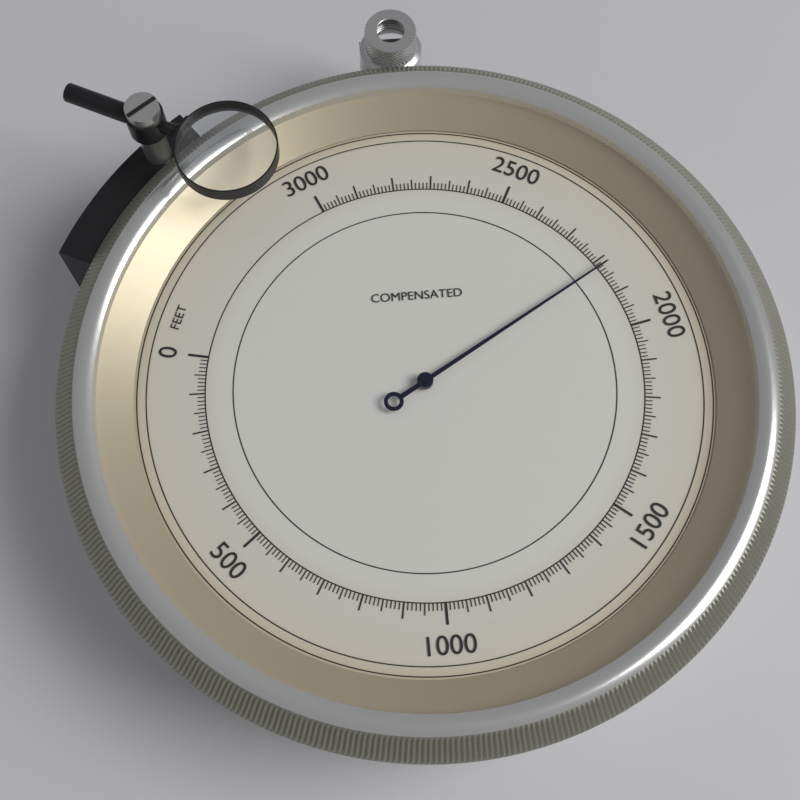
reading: 2180 feet
